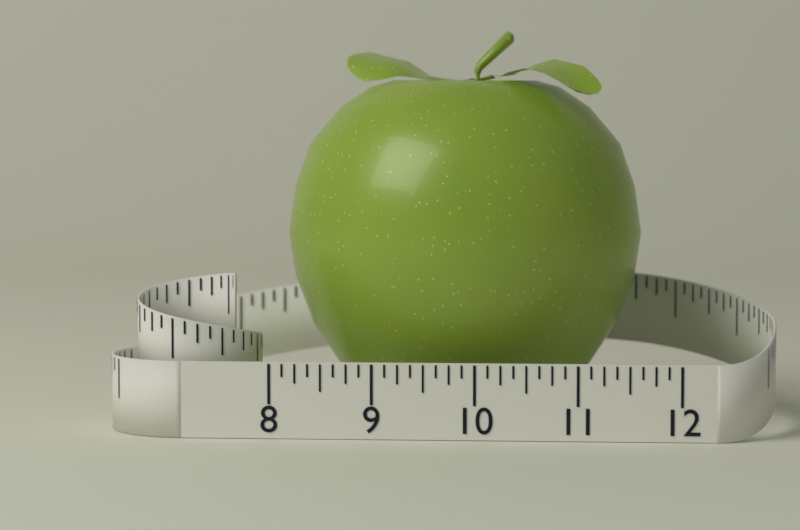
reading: 11.625 (no unit)
